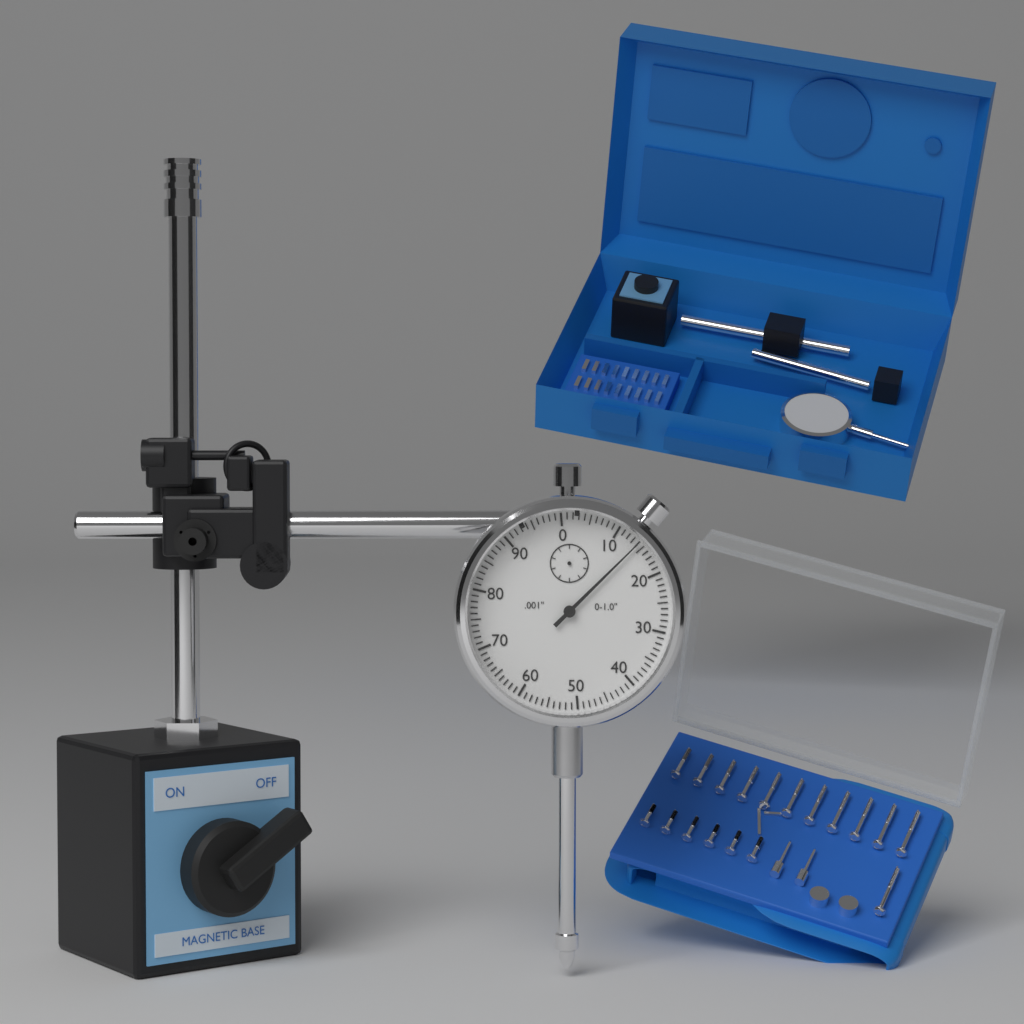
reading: 0.014 in
